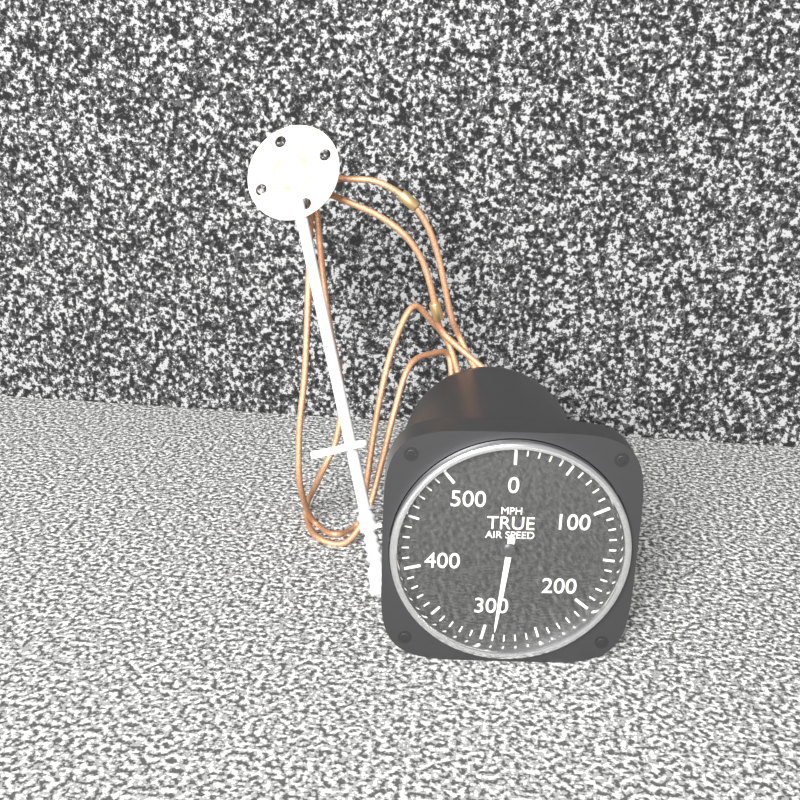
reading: 290 MPH
